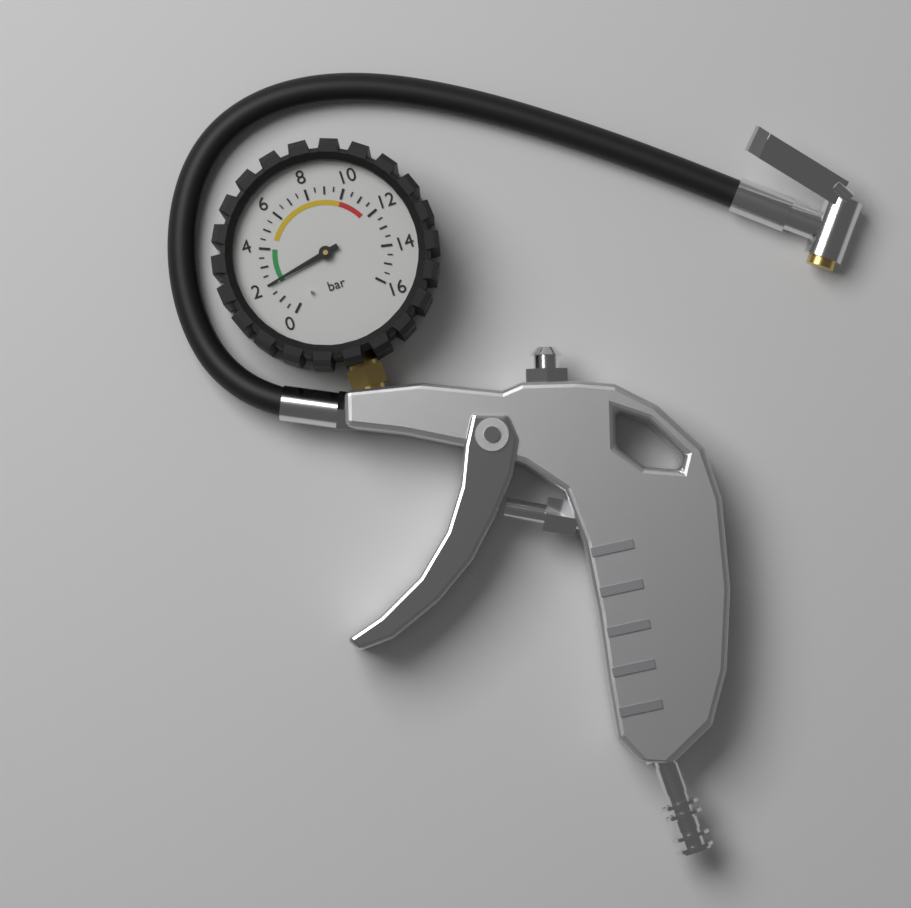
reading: 2.0 bar
